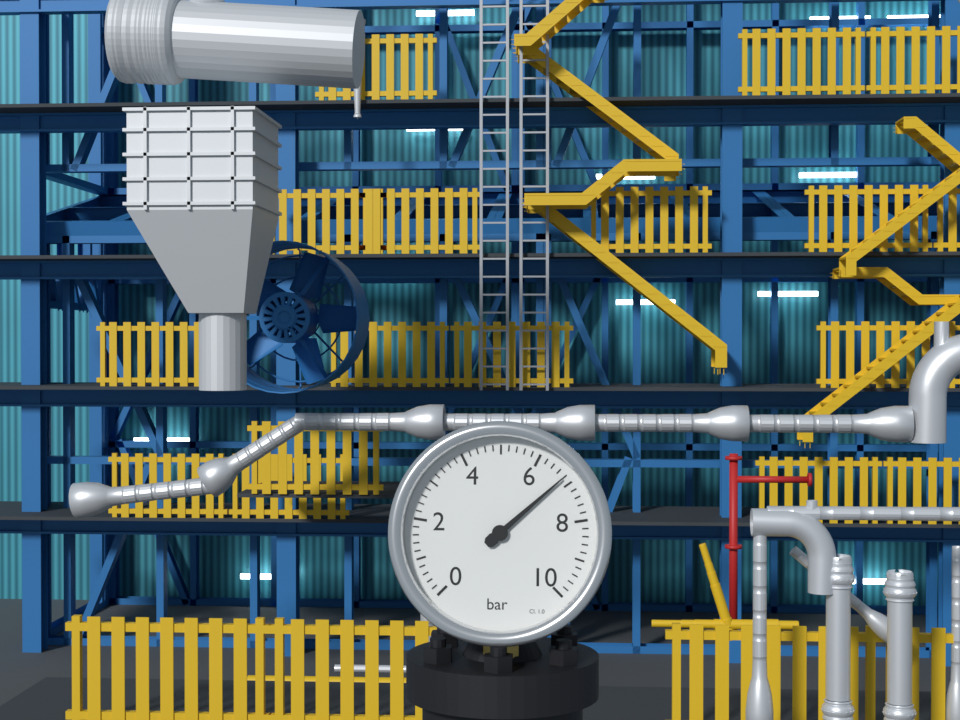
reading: 6.8 bar
